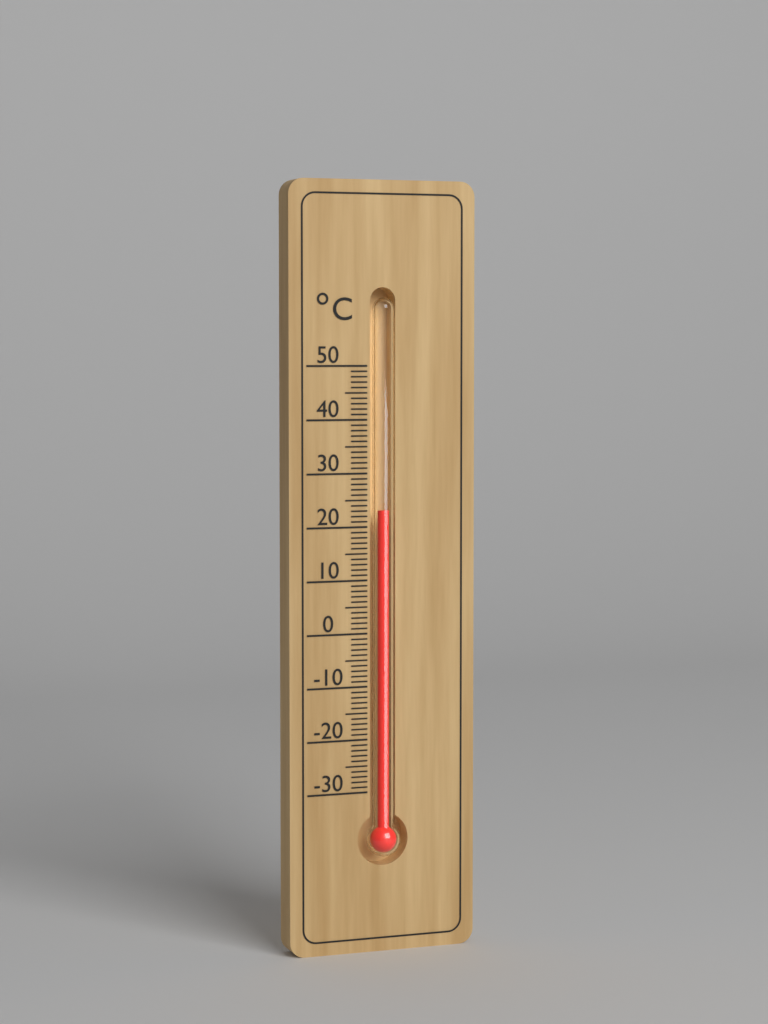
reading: 23 °C
